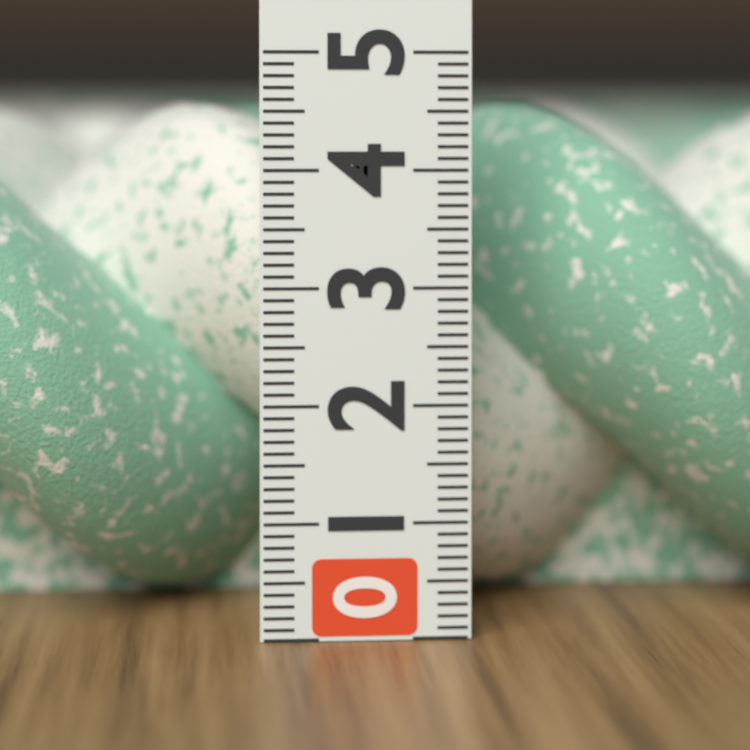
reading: 4.6 (no unit)
